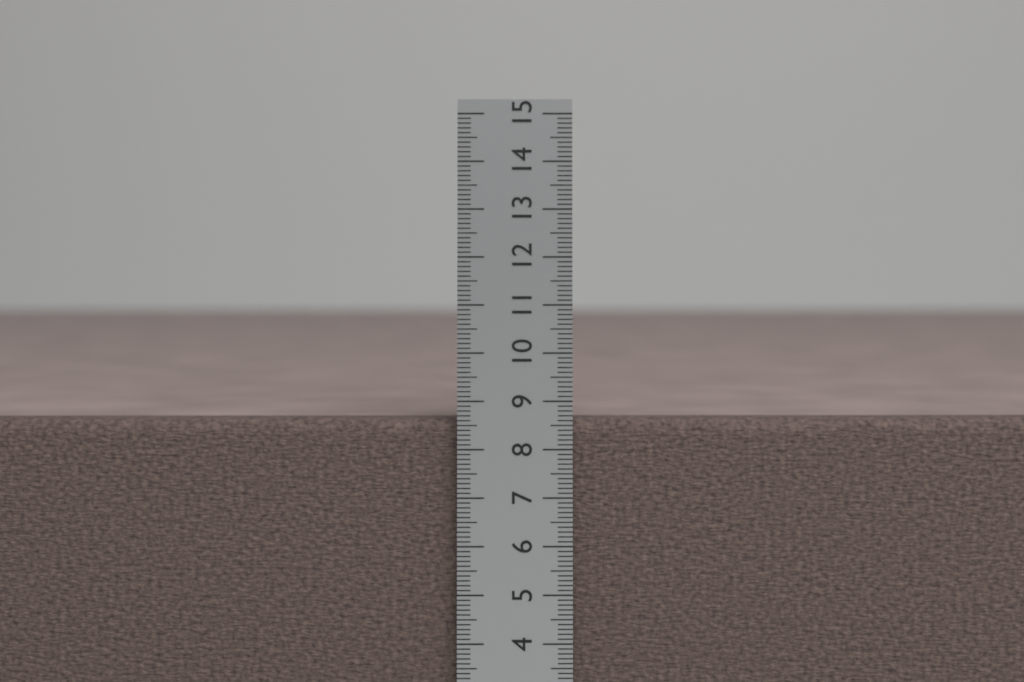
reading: 8.6 cm
